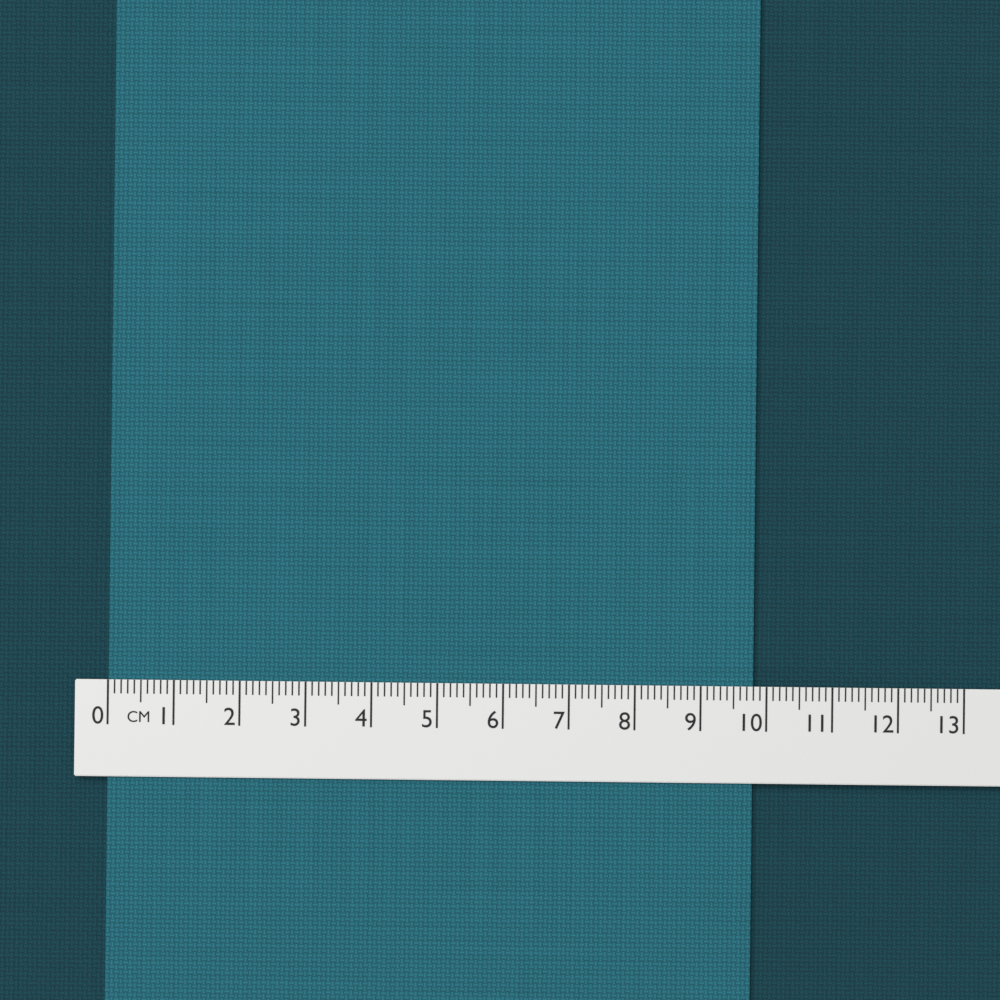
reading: 9.8 cm
